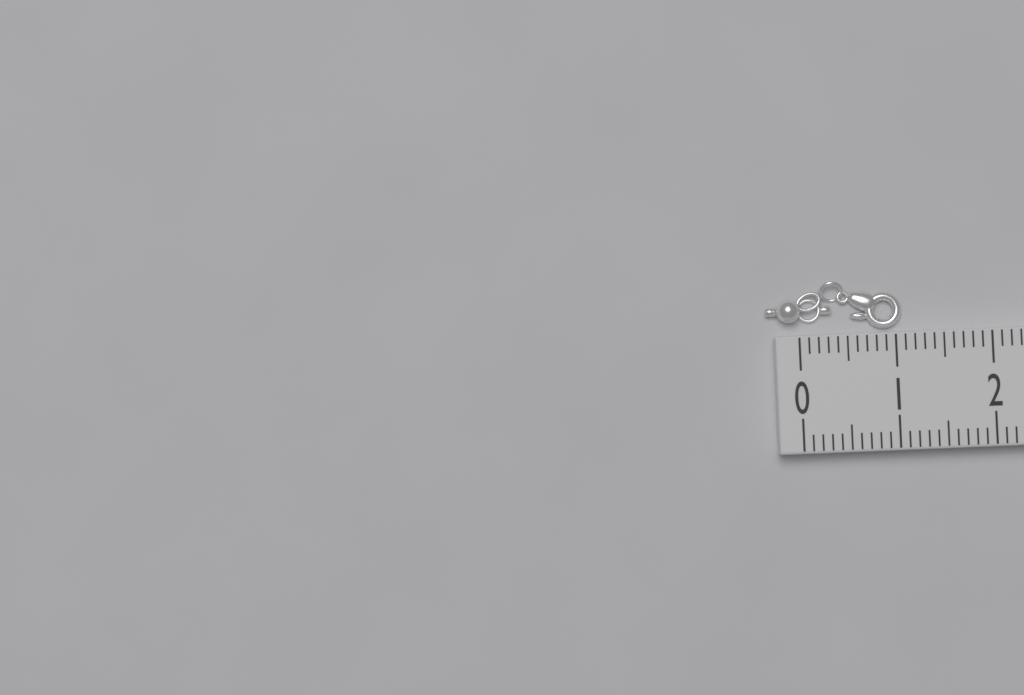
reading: 1.1 (no unit)
